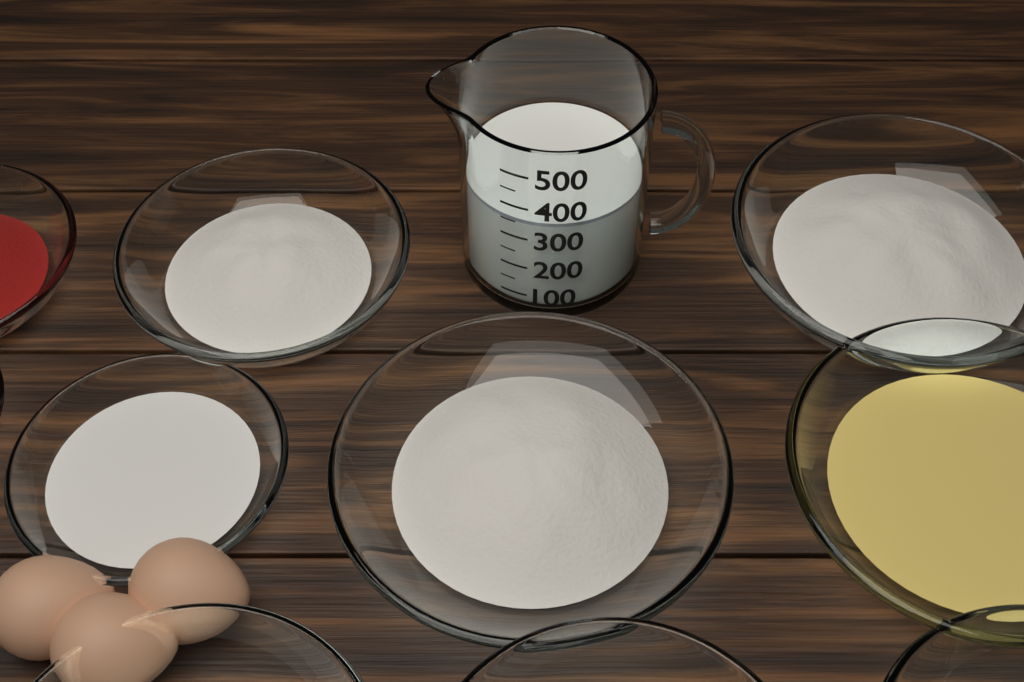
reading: 350 (no unit)
